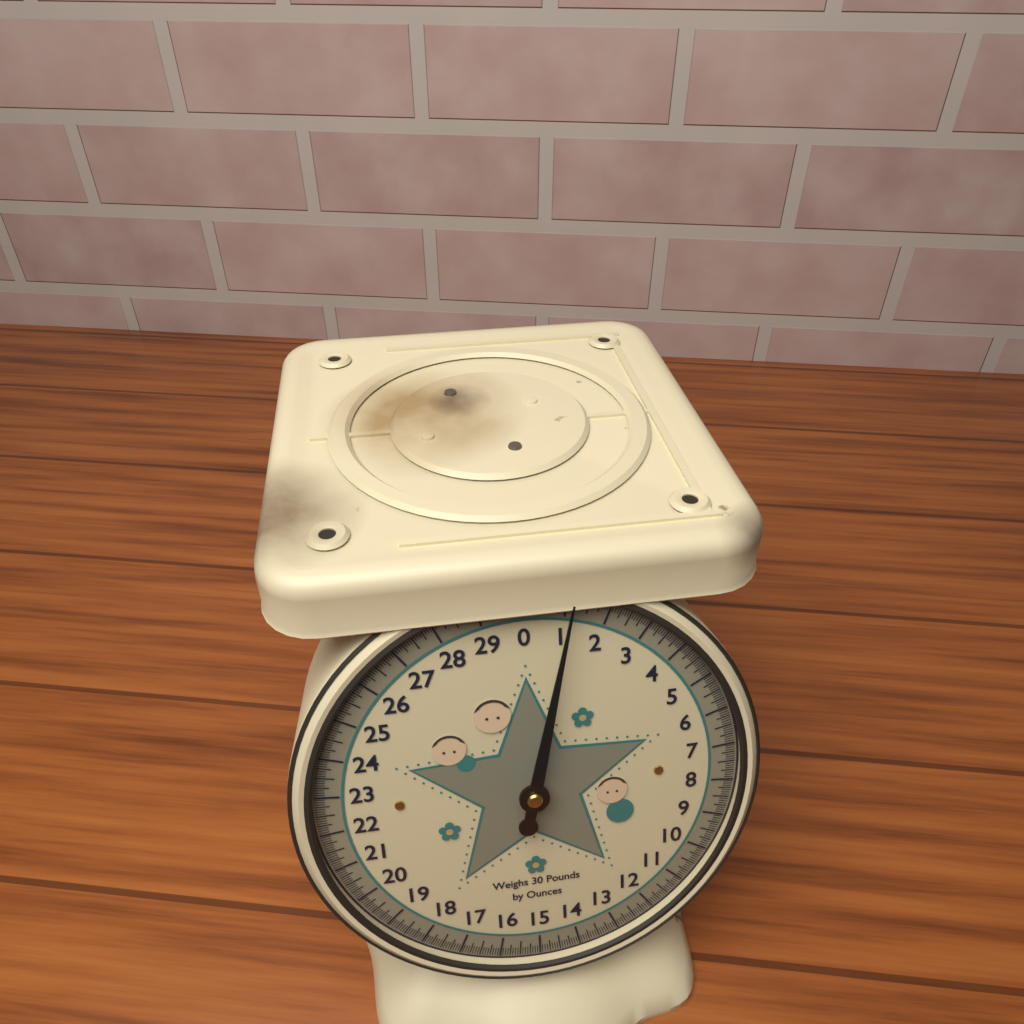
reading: 1.0625 lb
